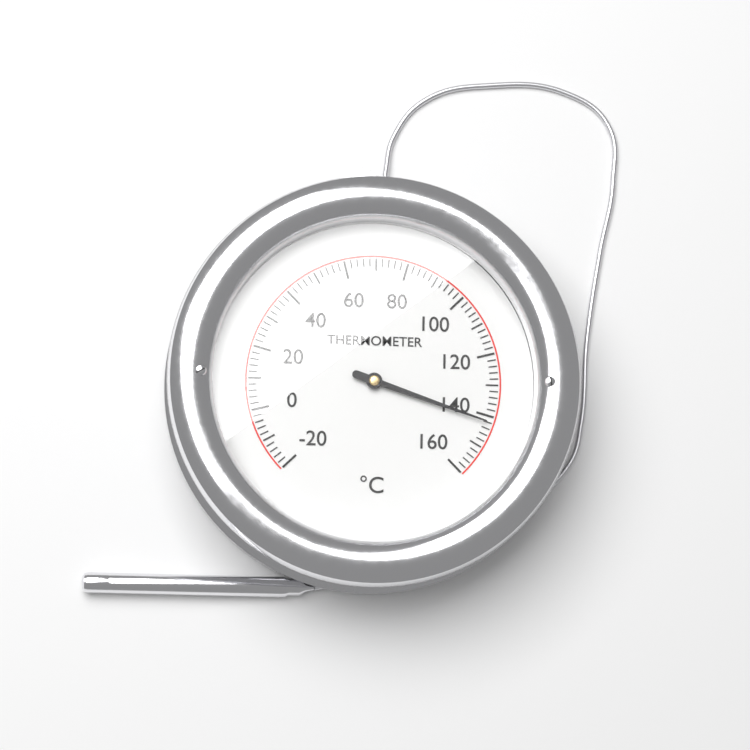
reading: 142 °C
